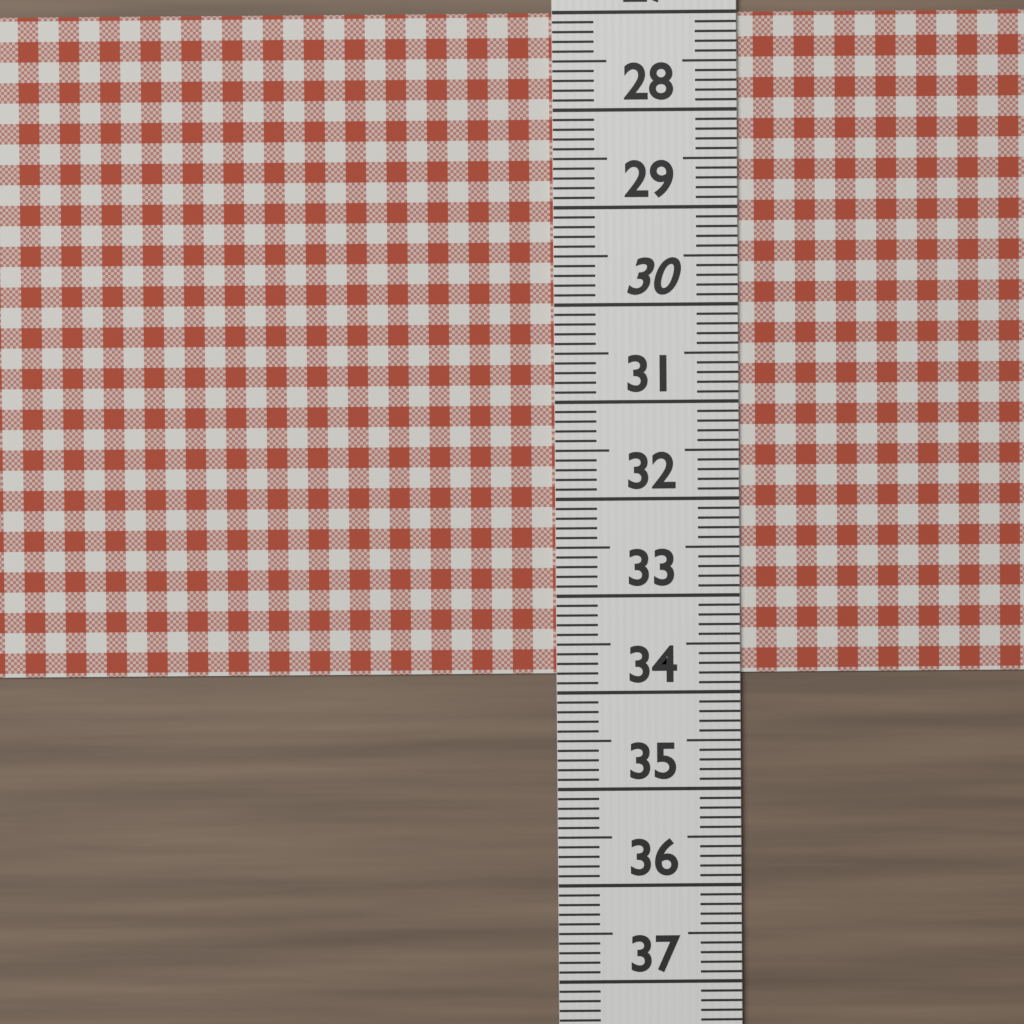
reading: 33.8 (no unit)
